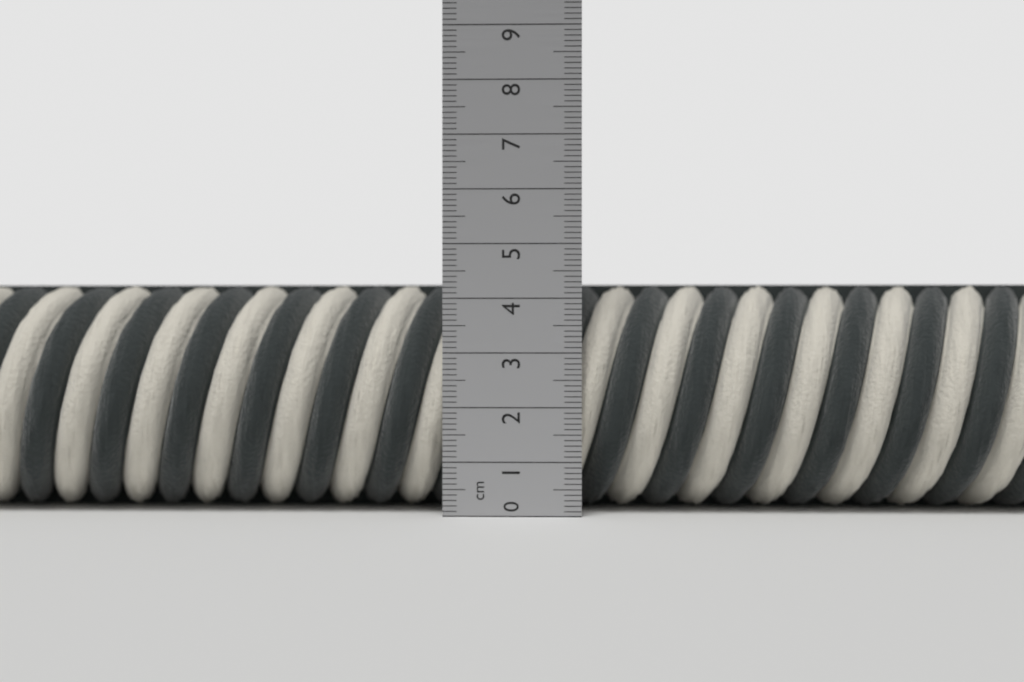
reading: 4.3 cm
